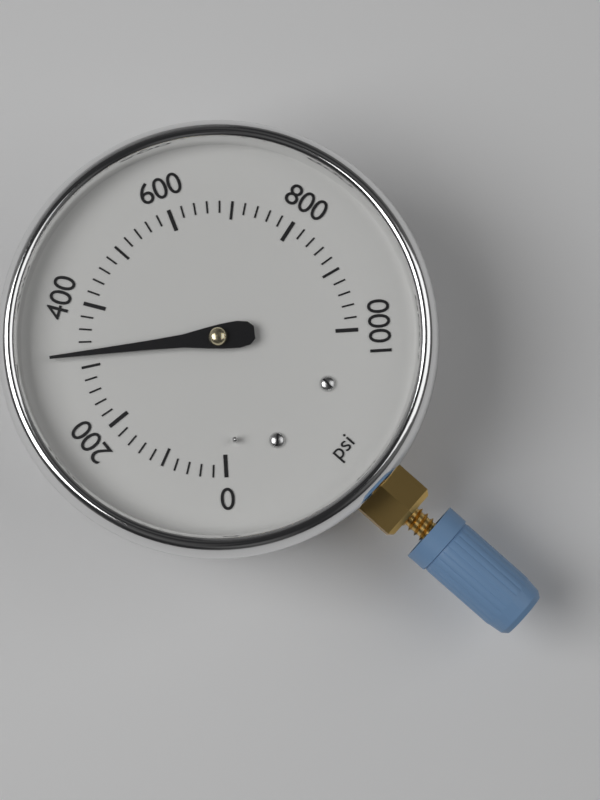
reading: 320 psi
